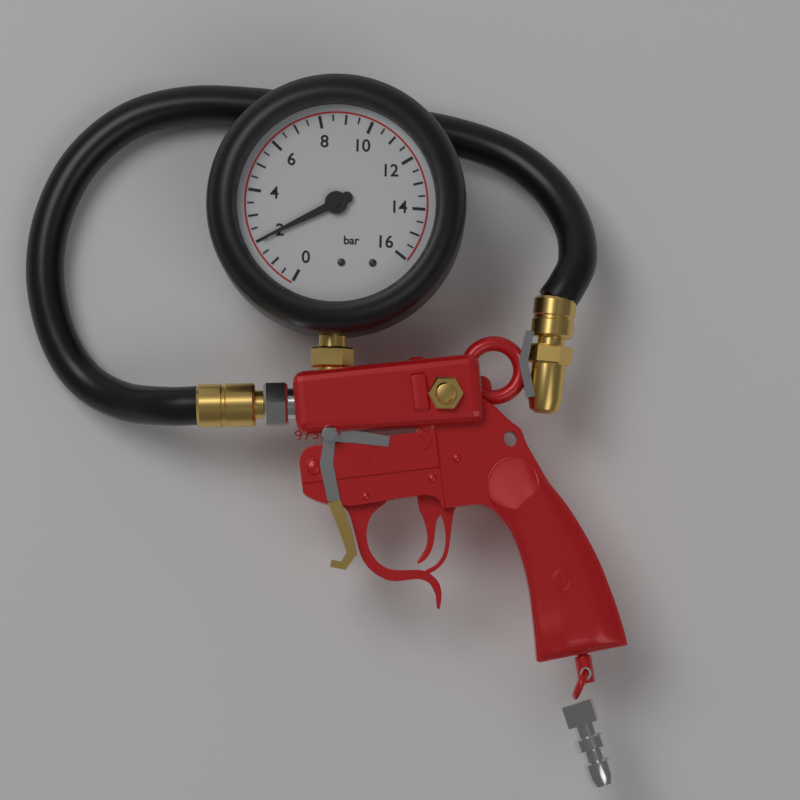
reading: 2.0 bar
